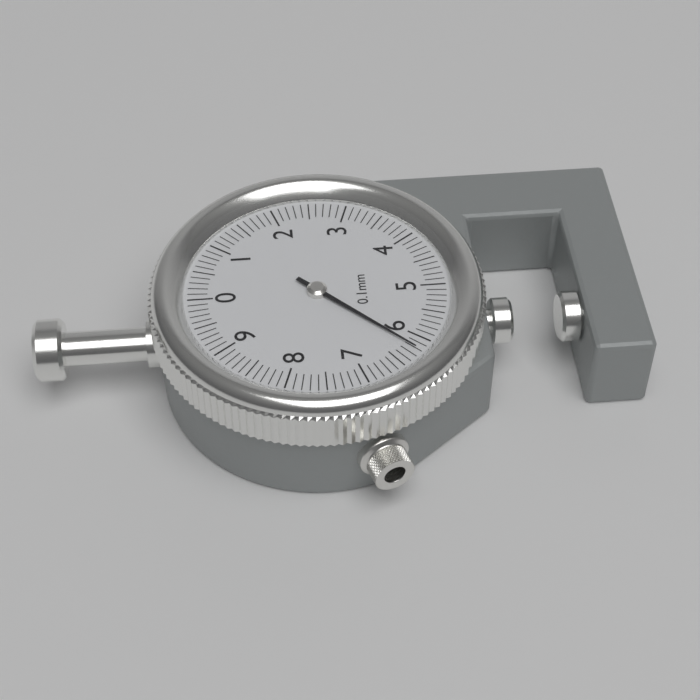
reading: 6.2 mm
